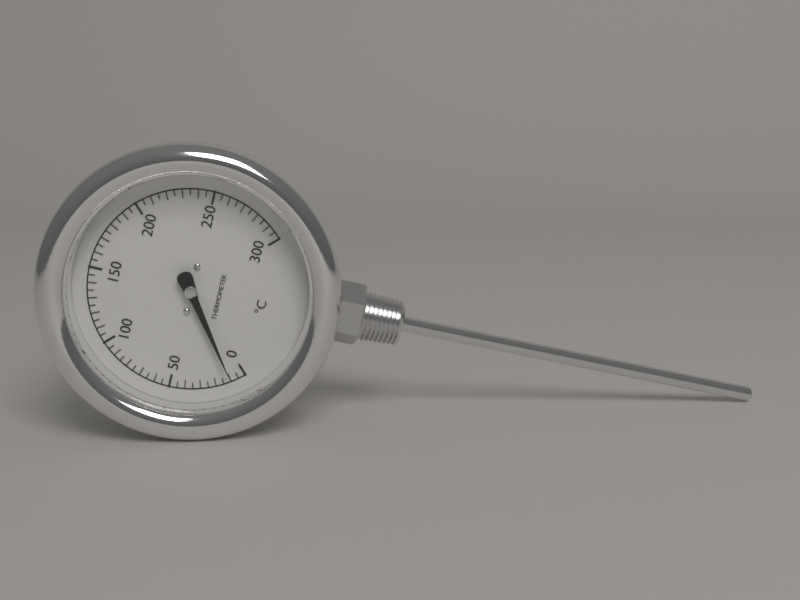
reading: 10 °C
